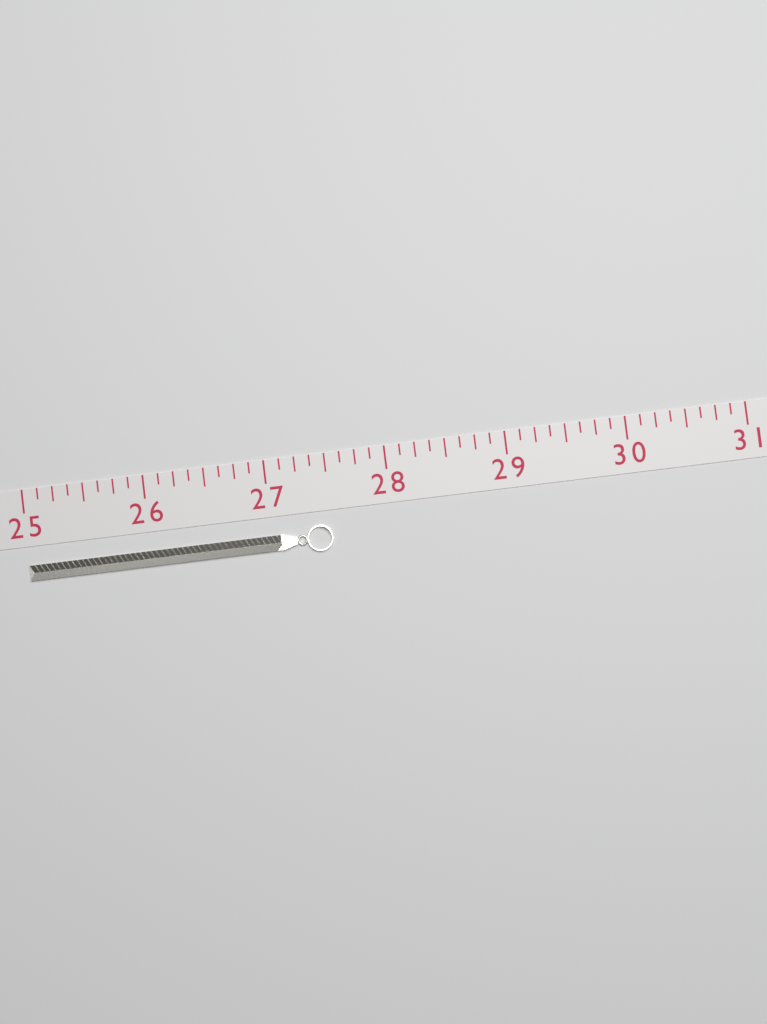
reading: 27.500 (no unit)
